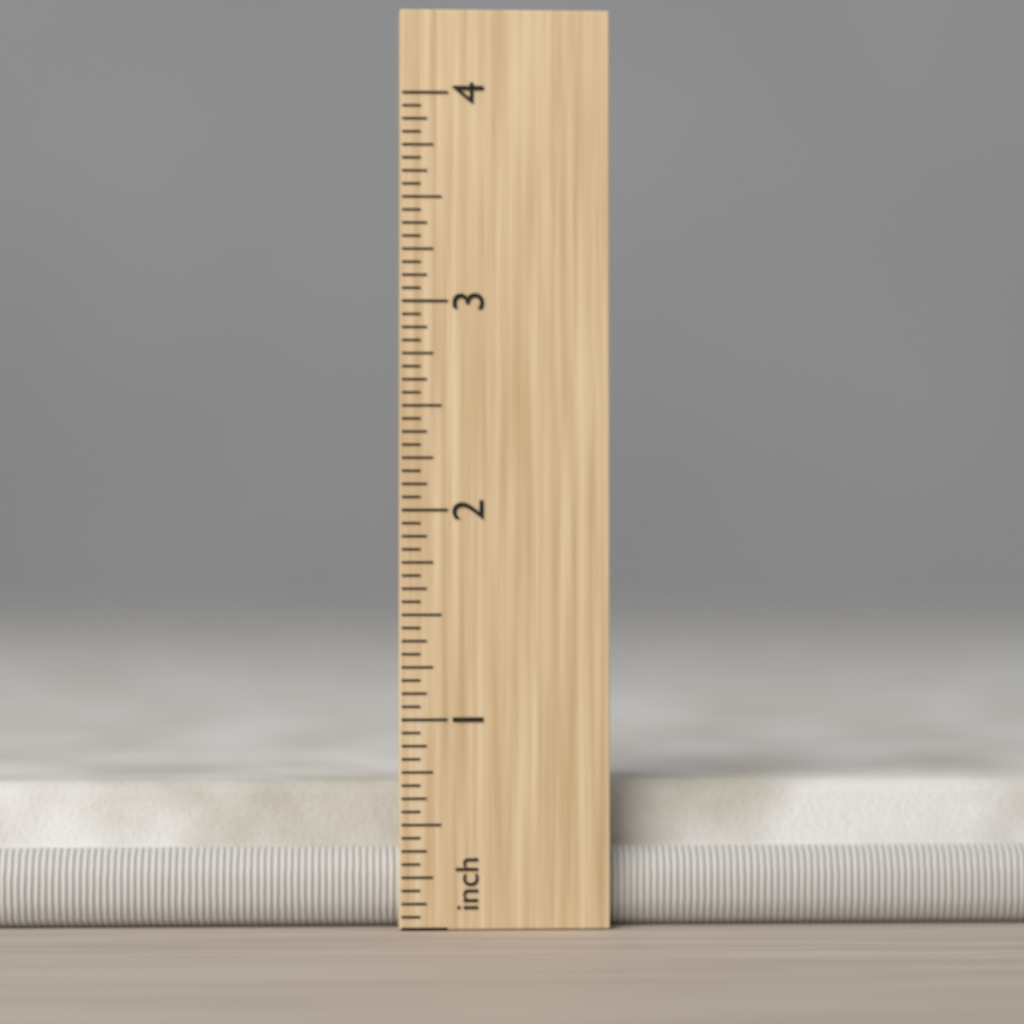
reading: 0.6875 in
